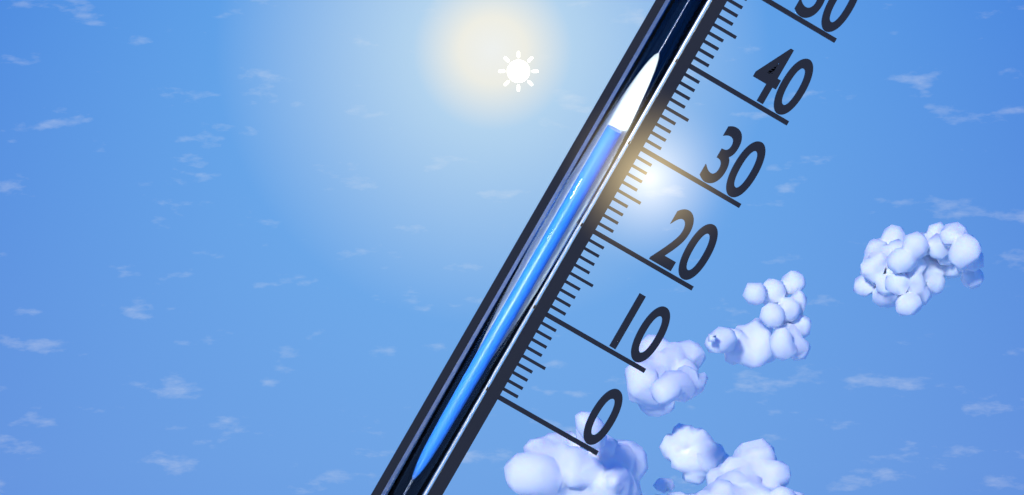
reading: 30 (no unit)
